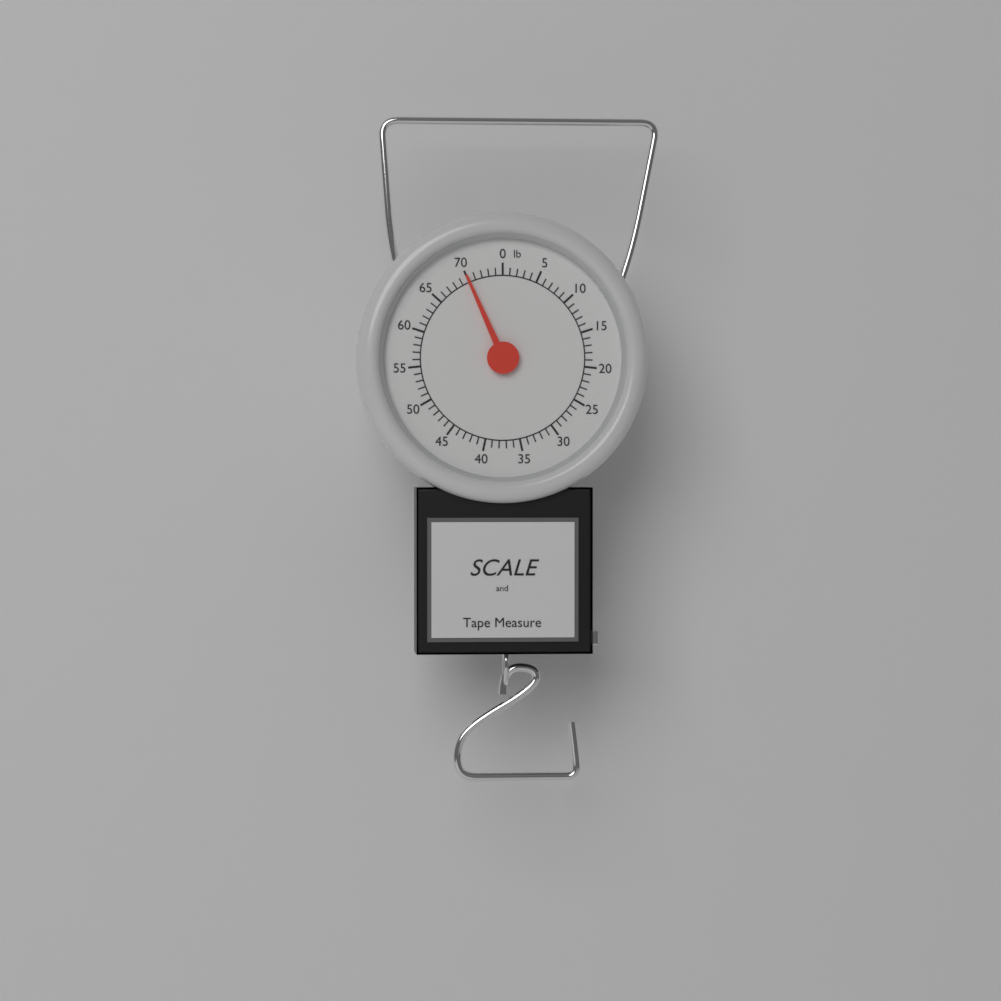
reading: 70 lb
